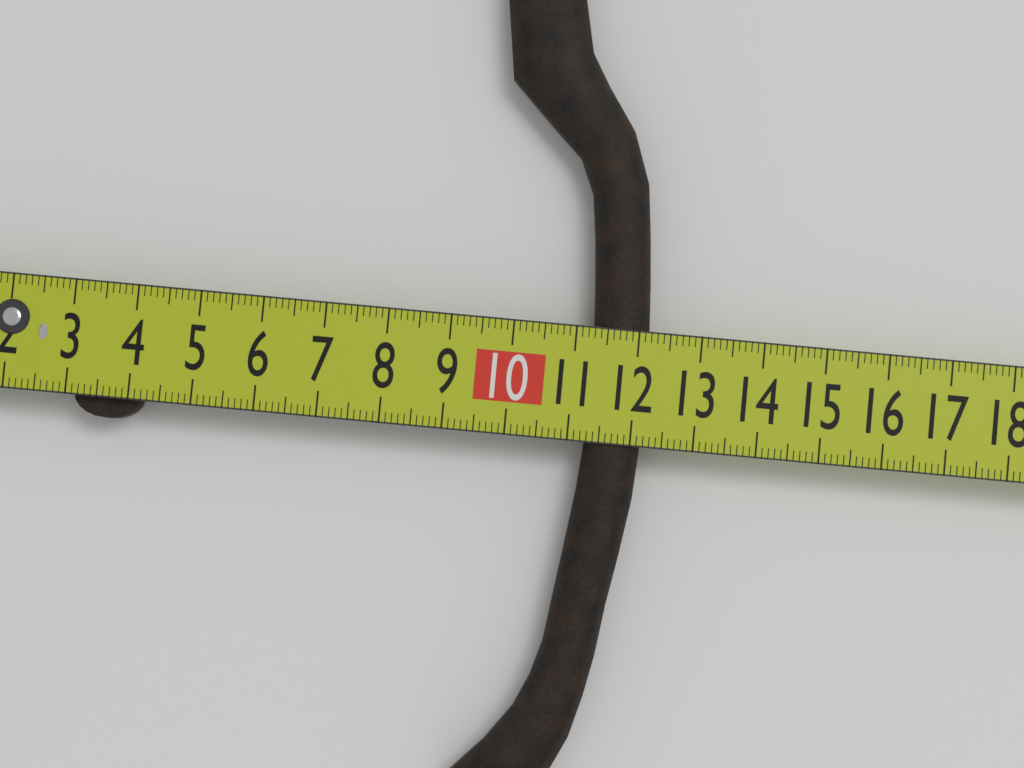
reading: 12.2 cm
